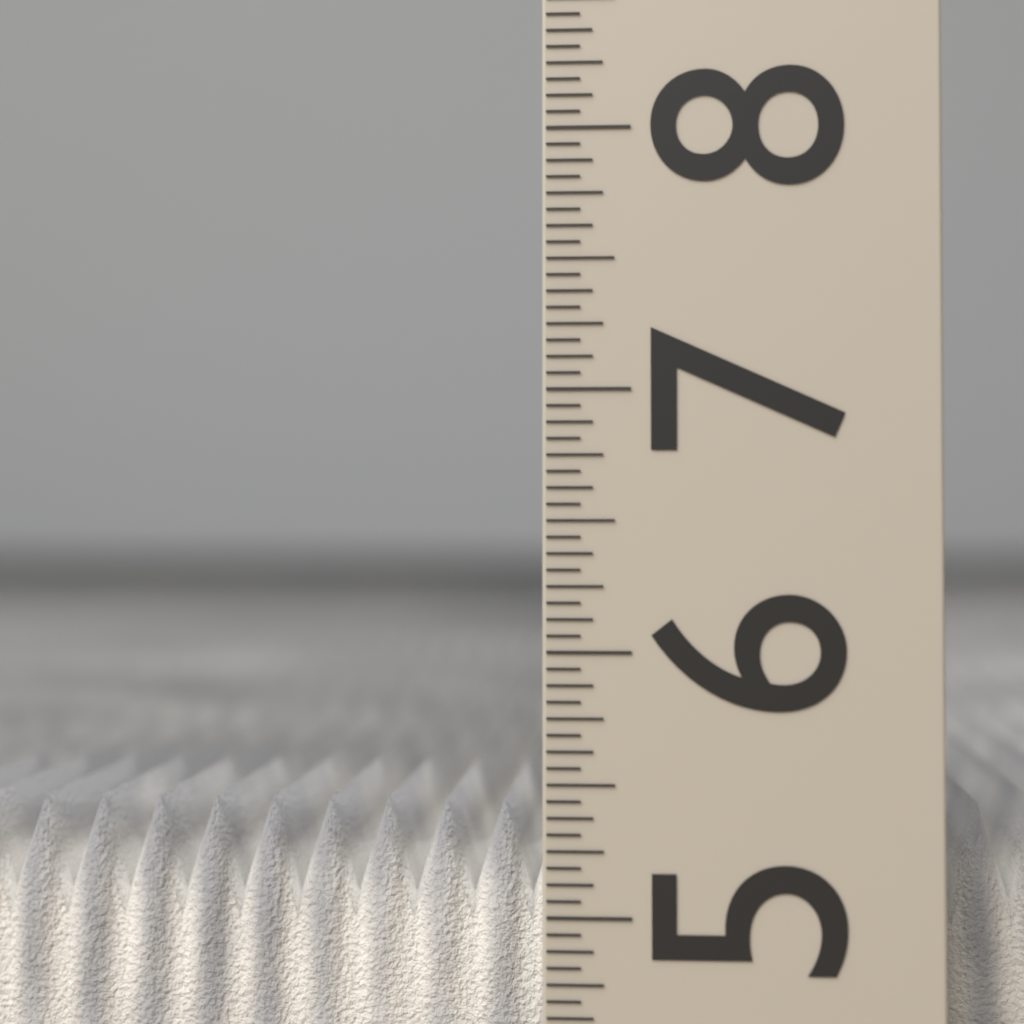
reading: 5.3750 (no unit)
